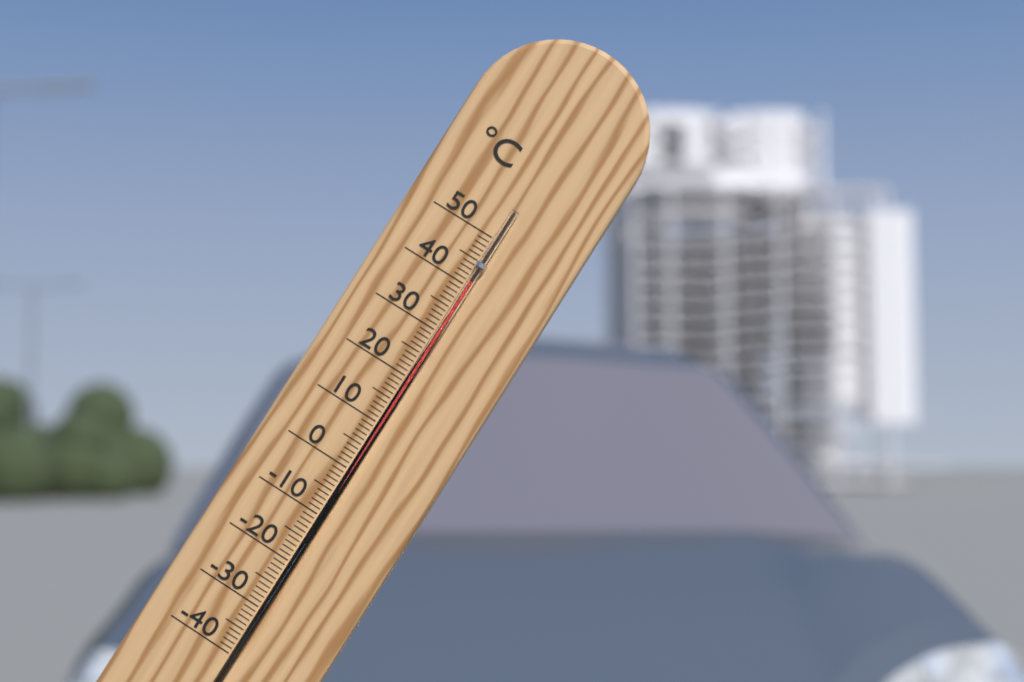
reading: 41 °C
